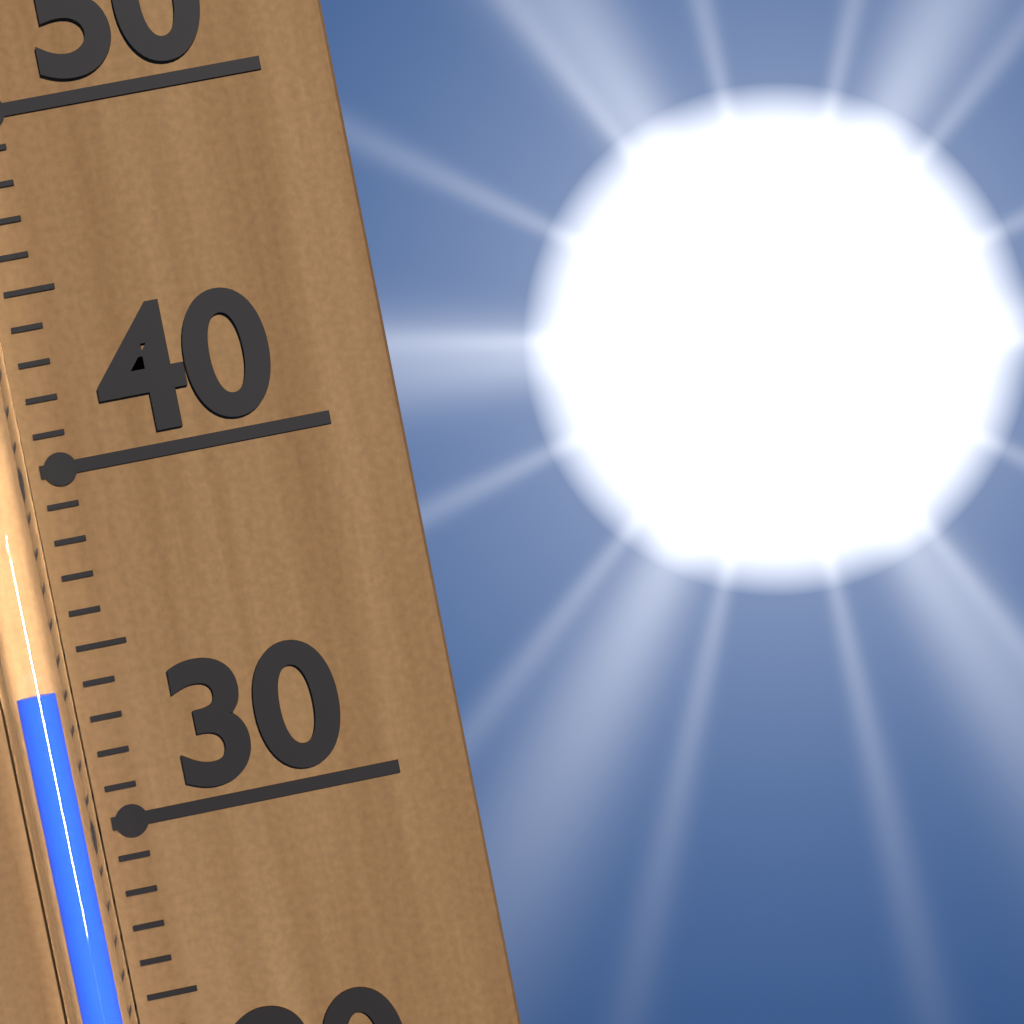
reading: 34 (no unit)
